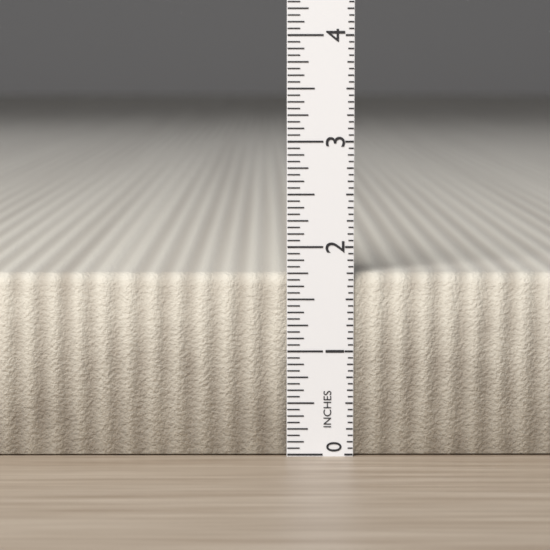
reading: 1.7500 in
